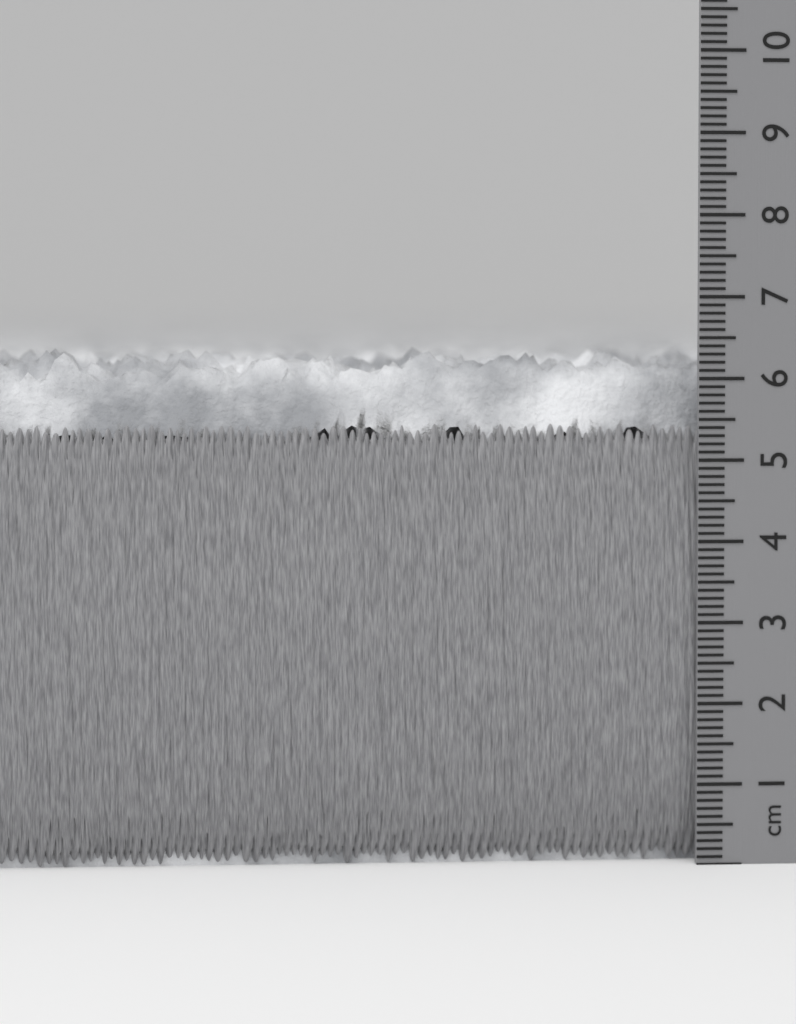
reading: 6.4 cm
